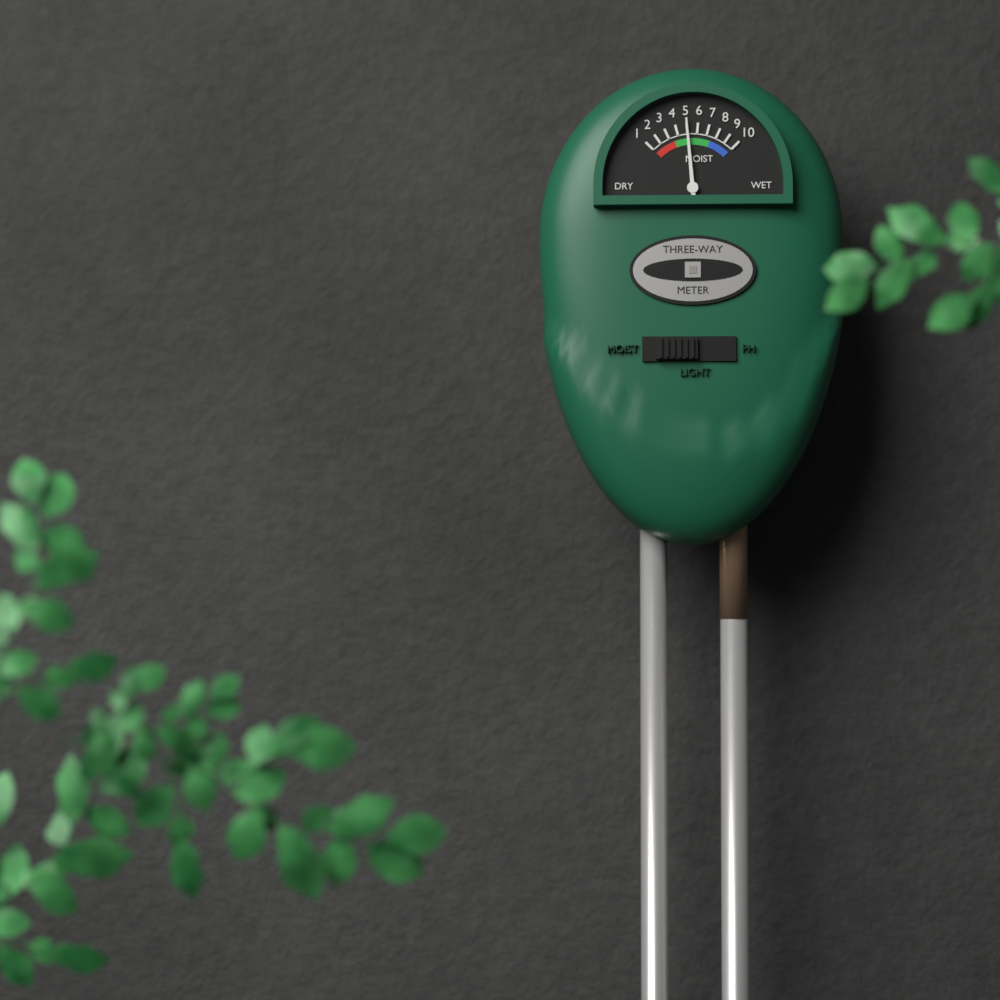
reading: 5 (no unit)
